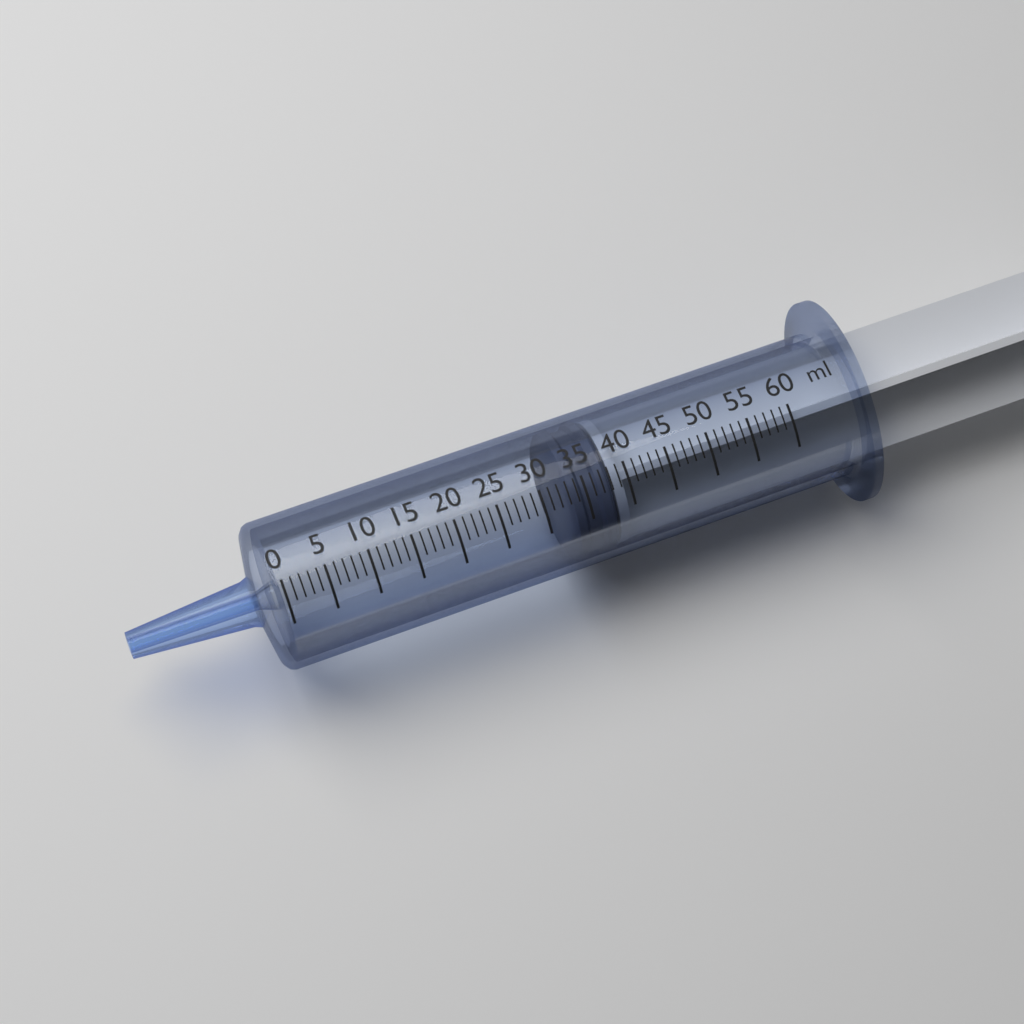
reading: 33 ml
